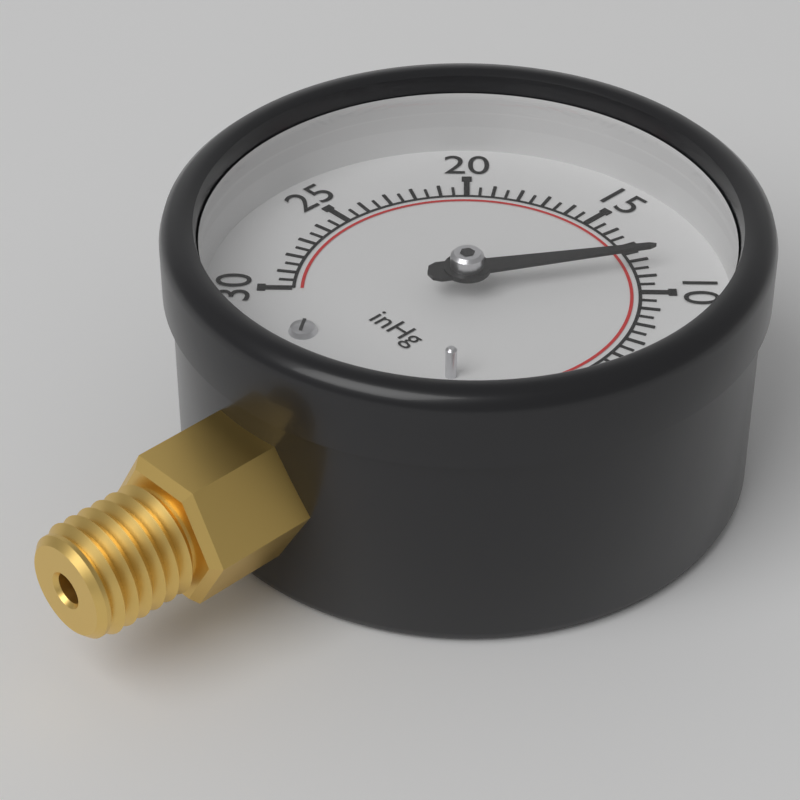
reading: 11.5 inHg
